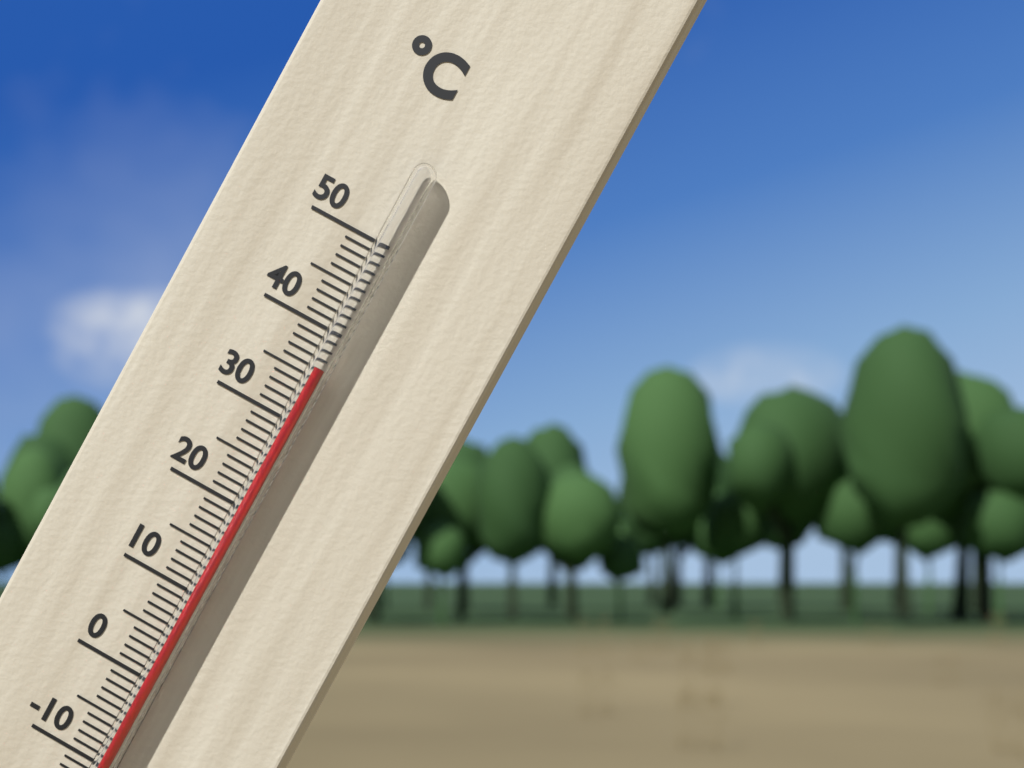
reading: 36 °C
